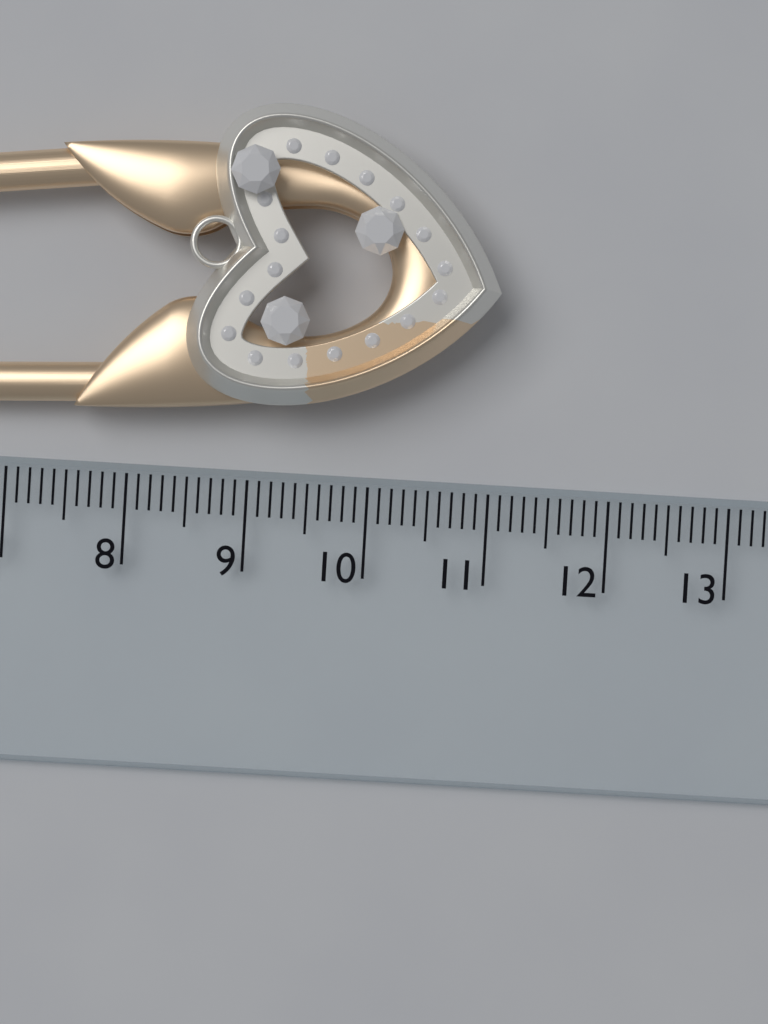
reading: 11.0 cm
